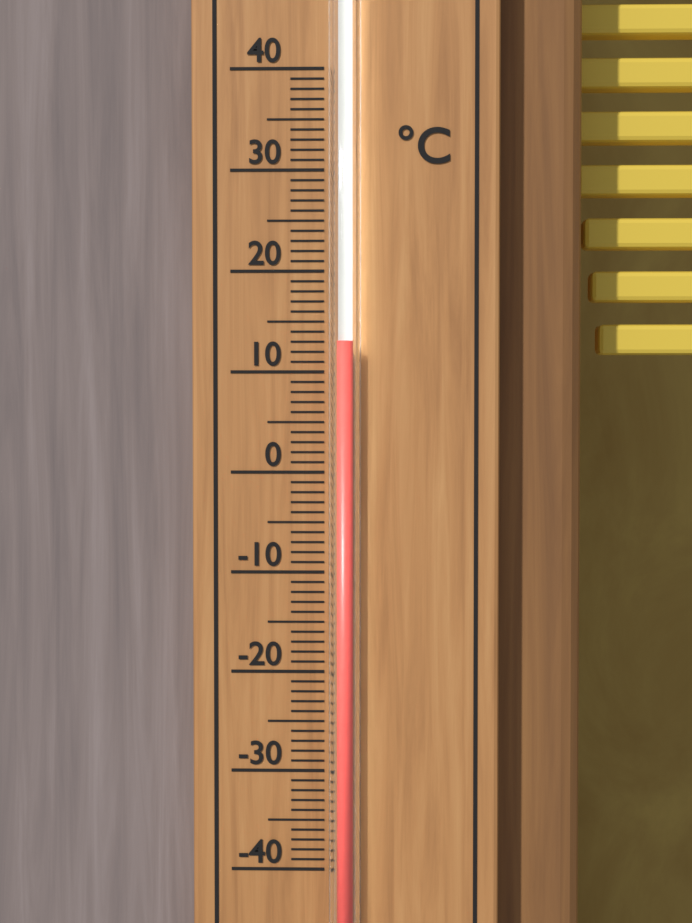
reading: 13 °C
